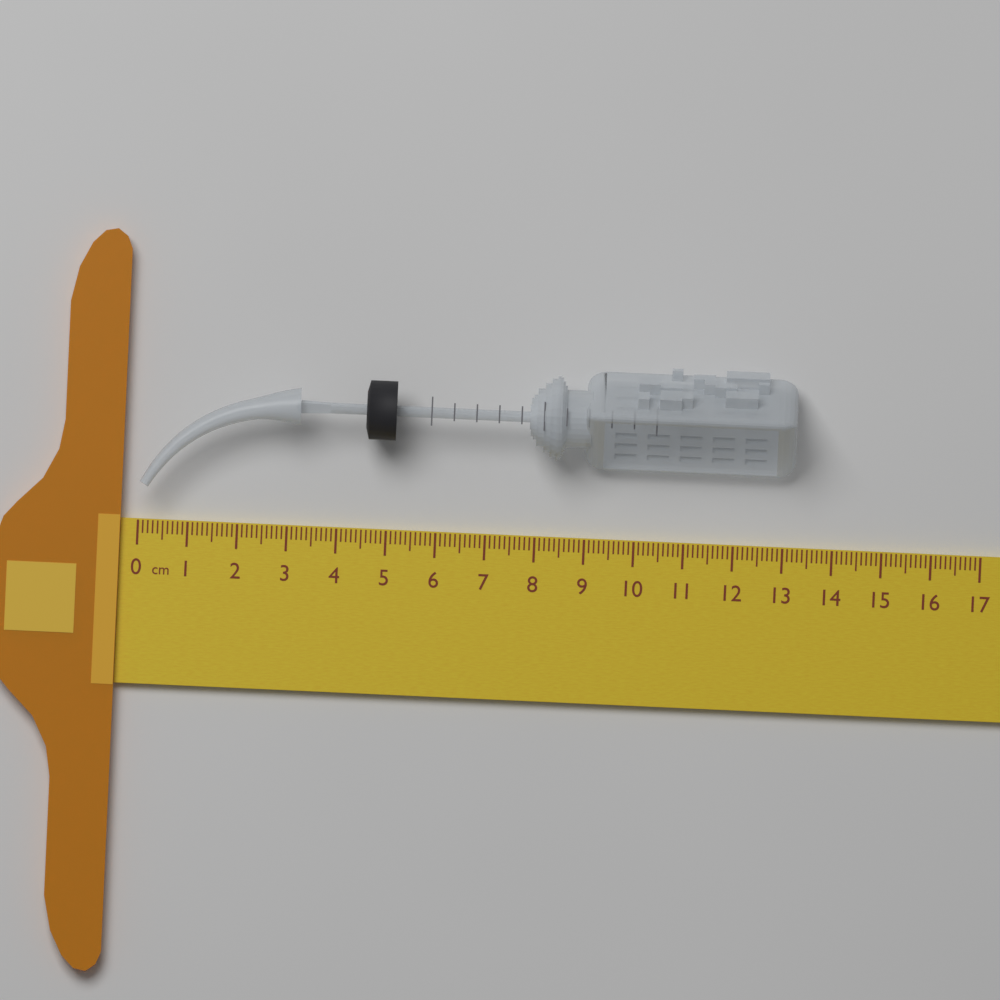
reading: 13.2 cm
